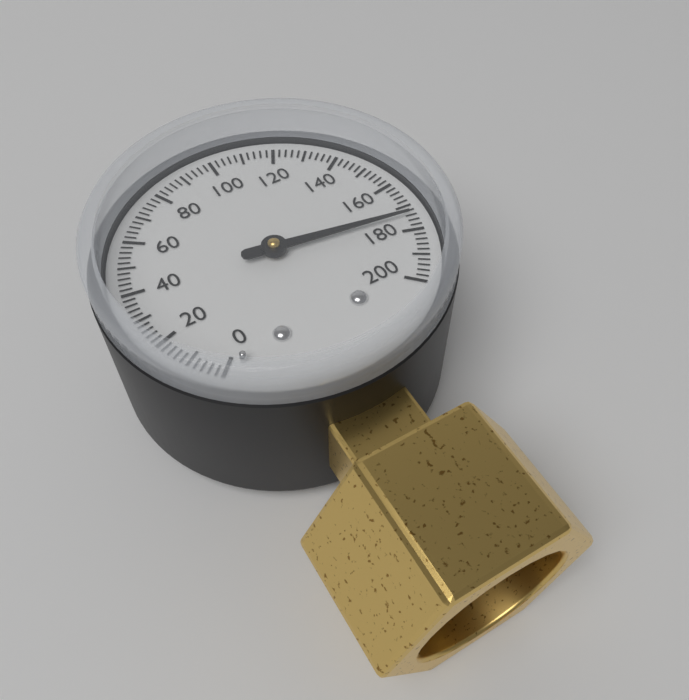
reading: 174 (no unit)
